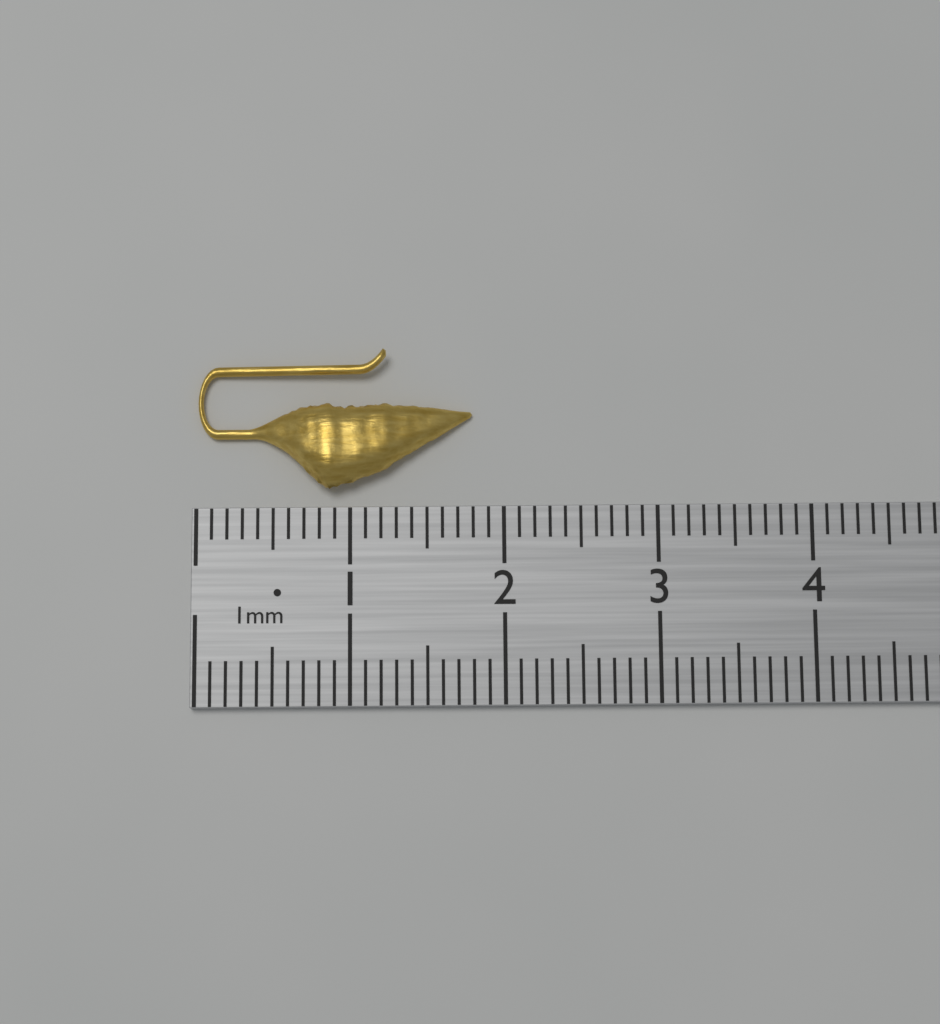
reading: 1.8 cm
